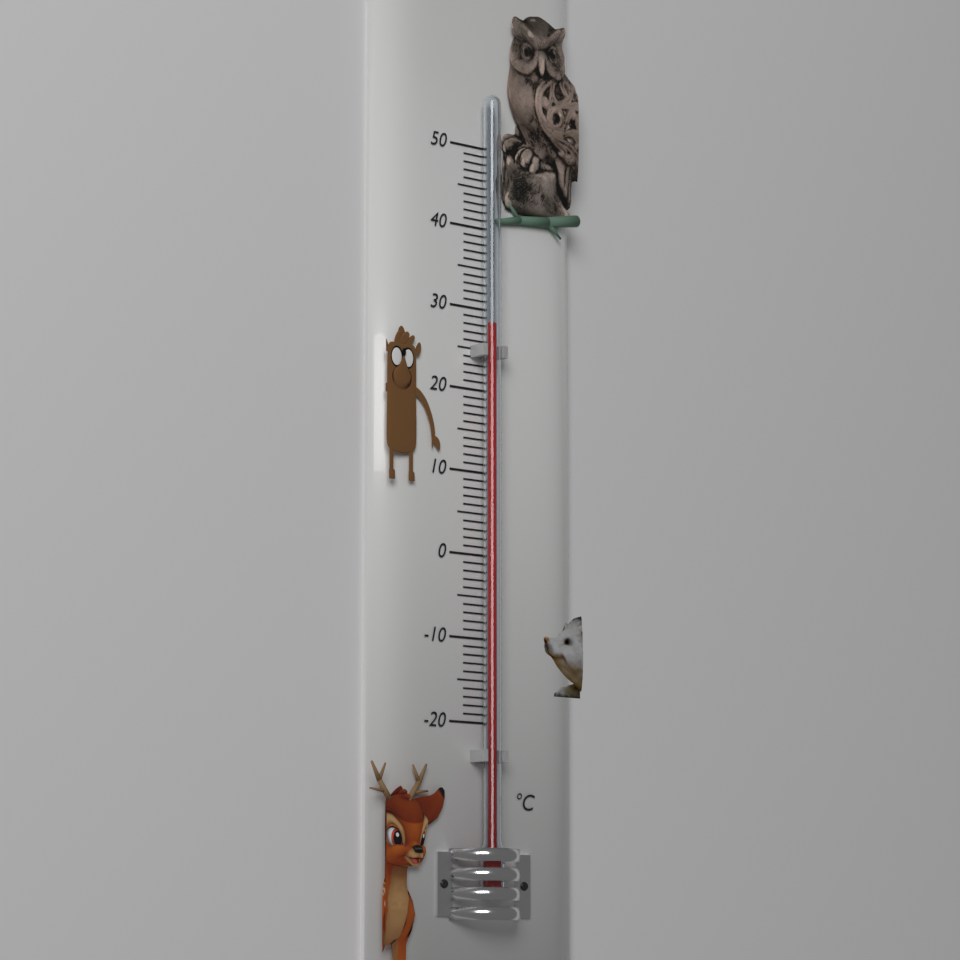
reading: 28 °C
